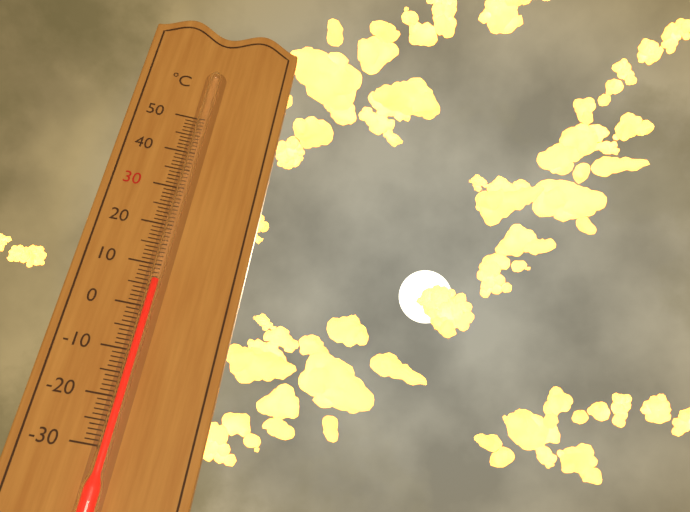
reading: 6 °C
